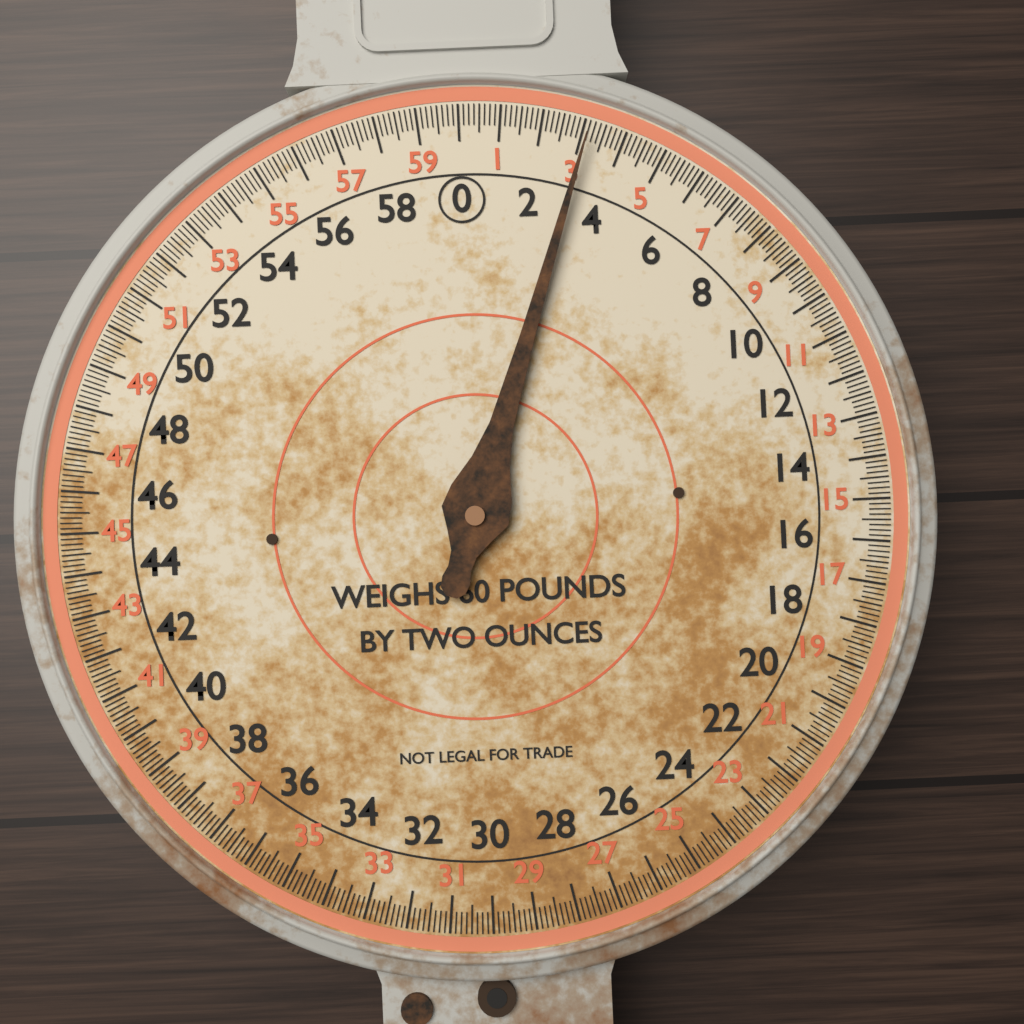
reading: 3.125 lb
